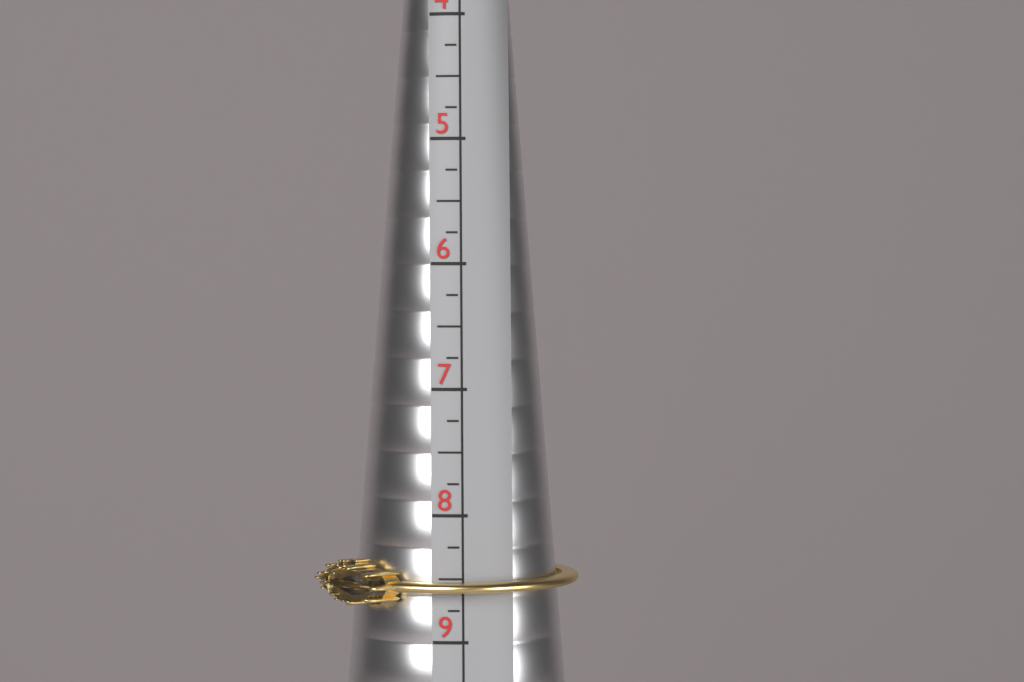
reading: 8.75 (no unit)
